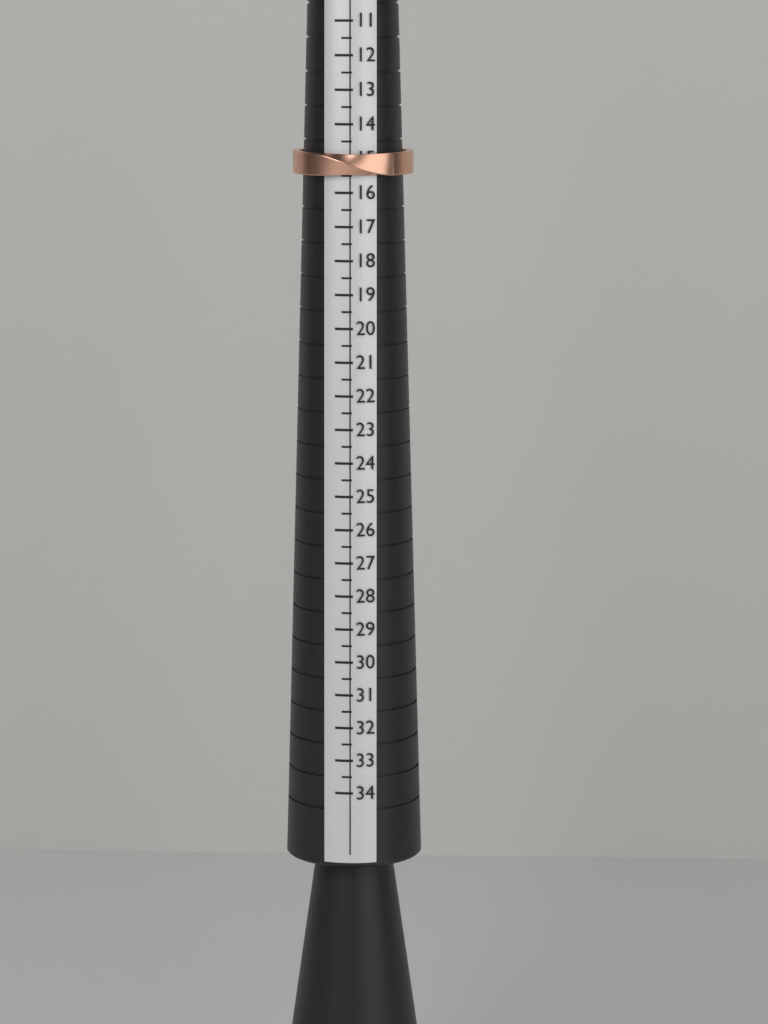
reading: 15.5 (no unit)
